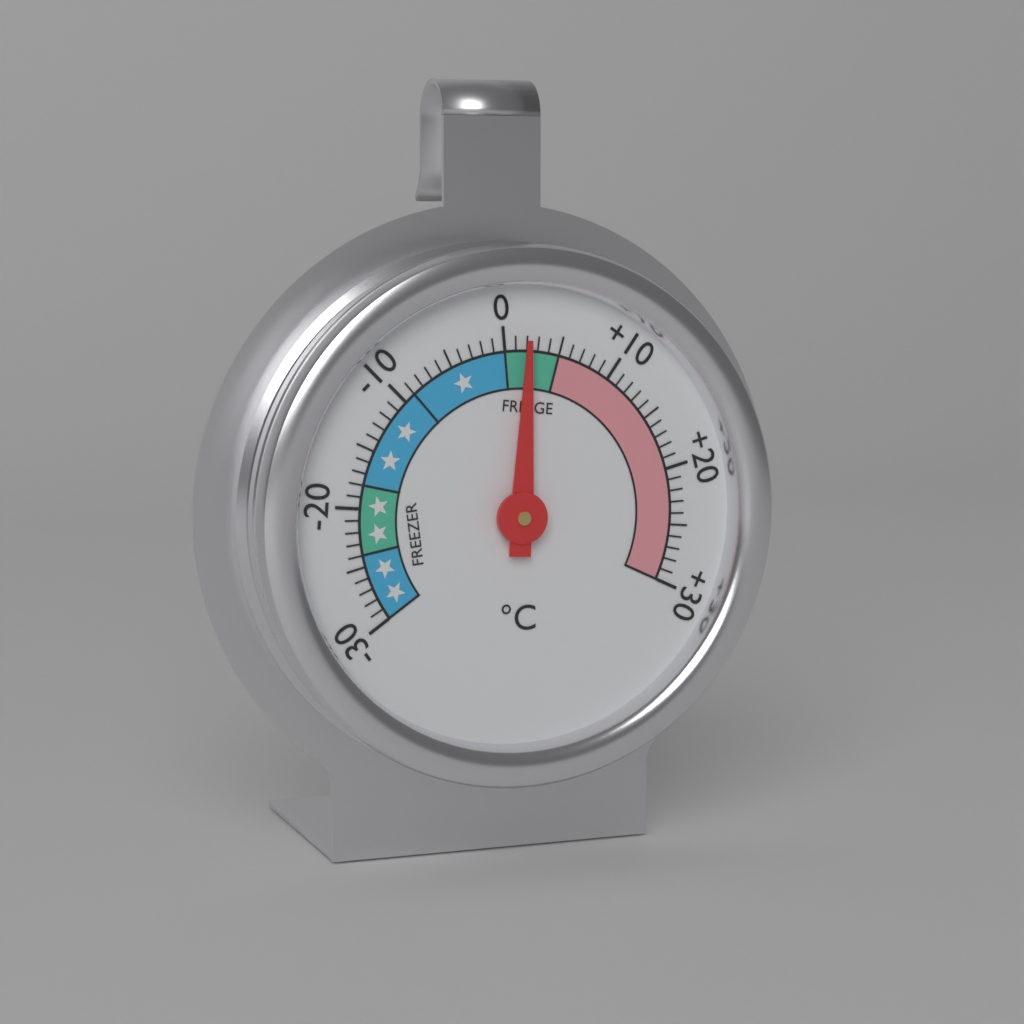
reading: 2 °C
